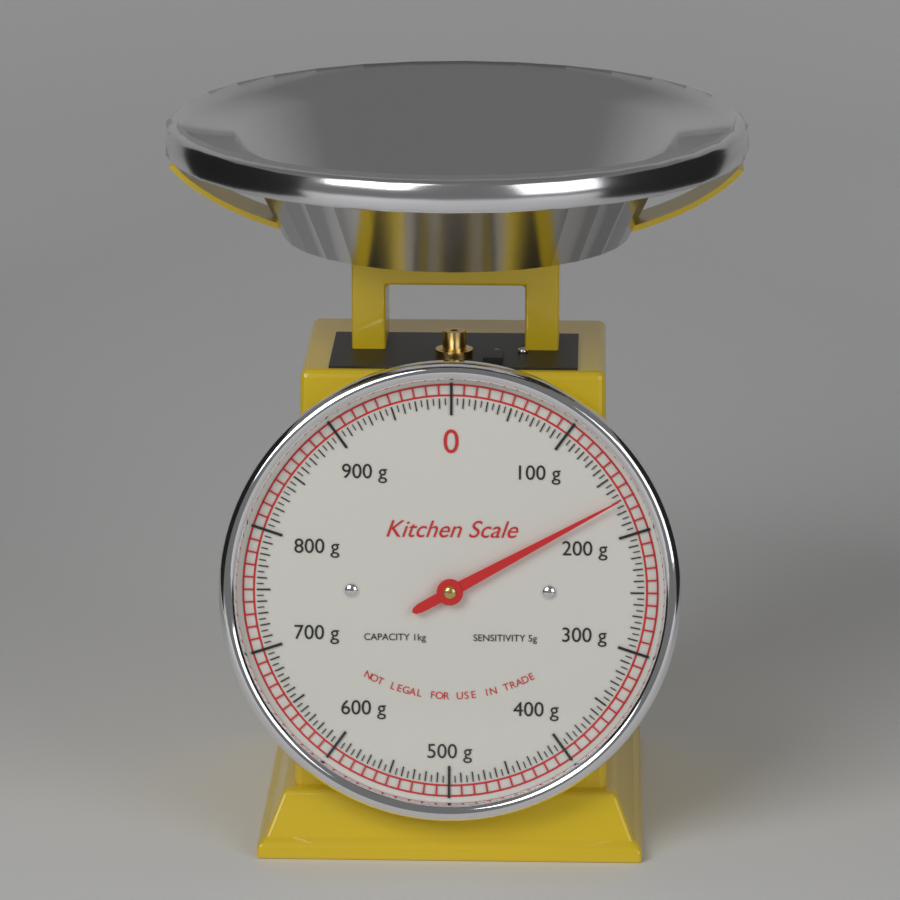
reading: 170 g
